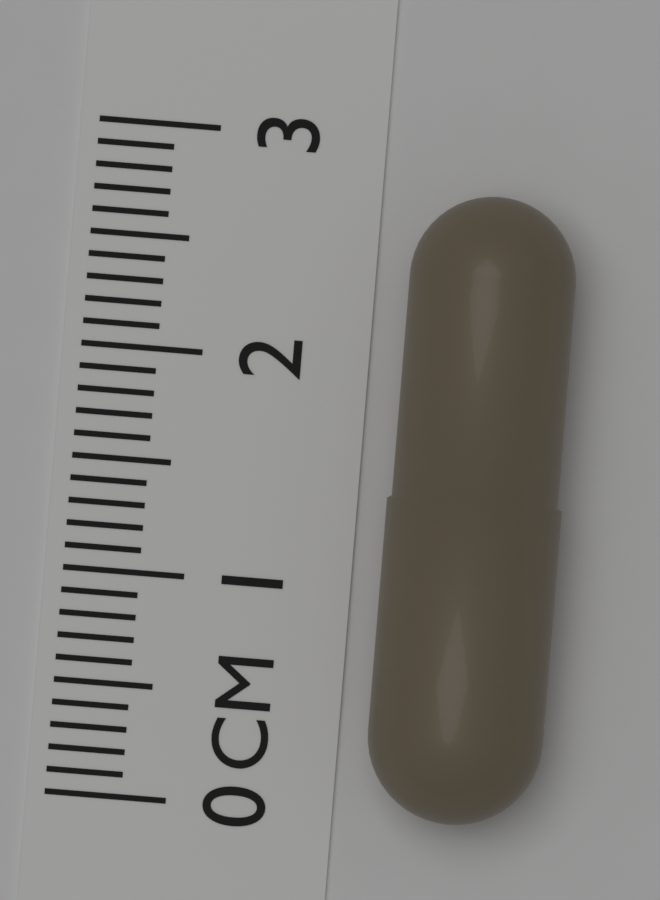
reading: 2.8 cm
